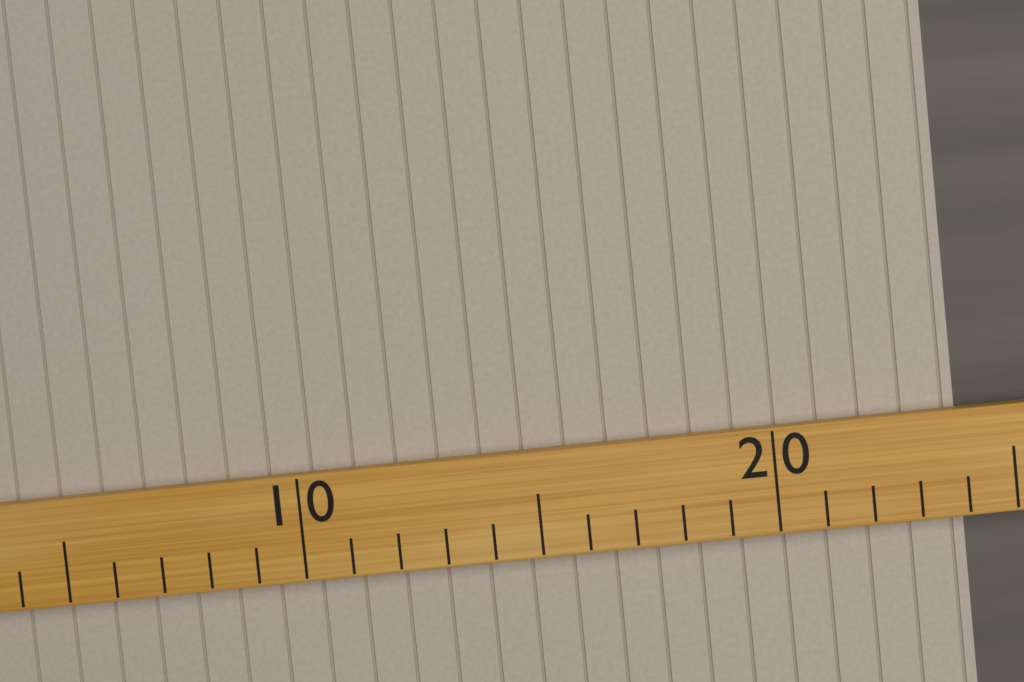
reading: 24 (no unit)
